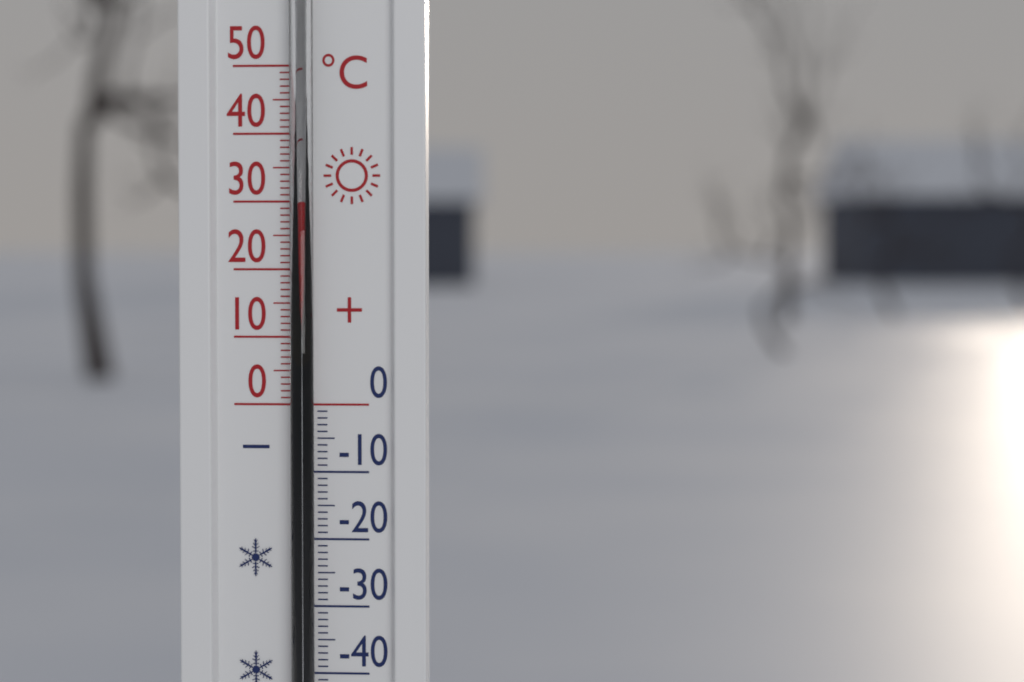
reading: 30 °C
